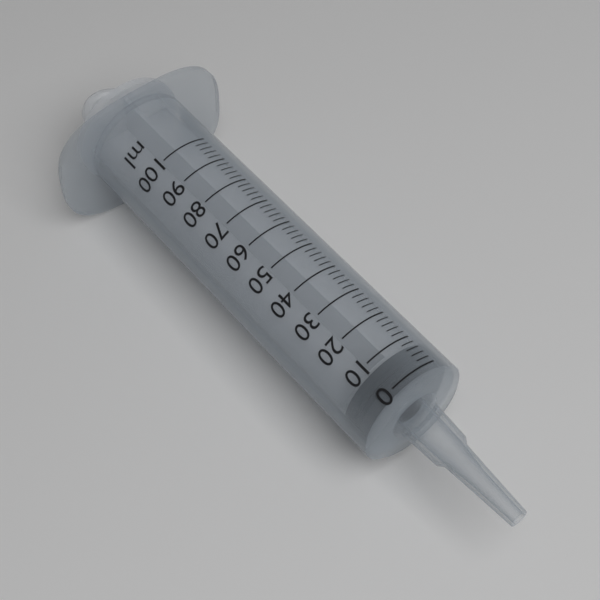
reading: 0 ml
